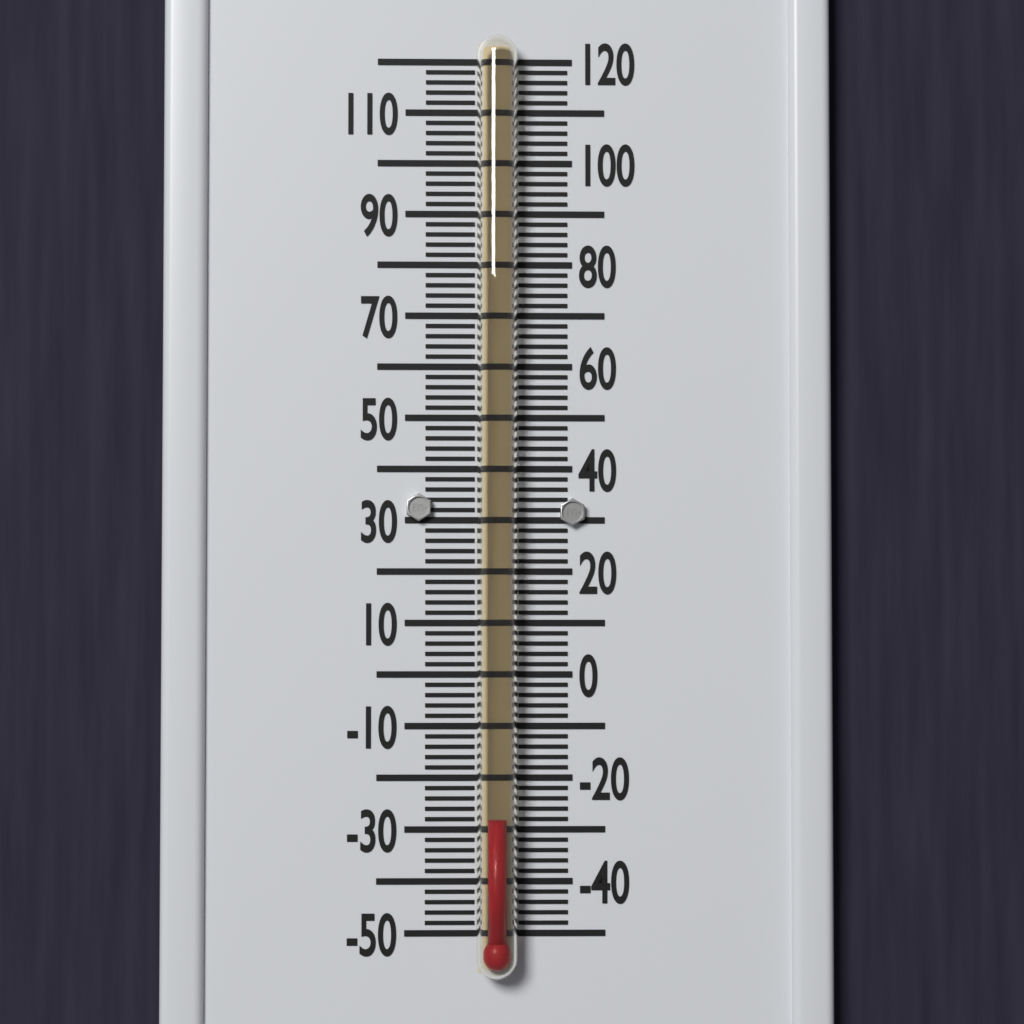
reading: -28 °F
